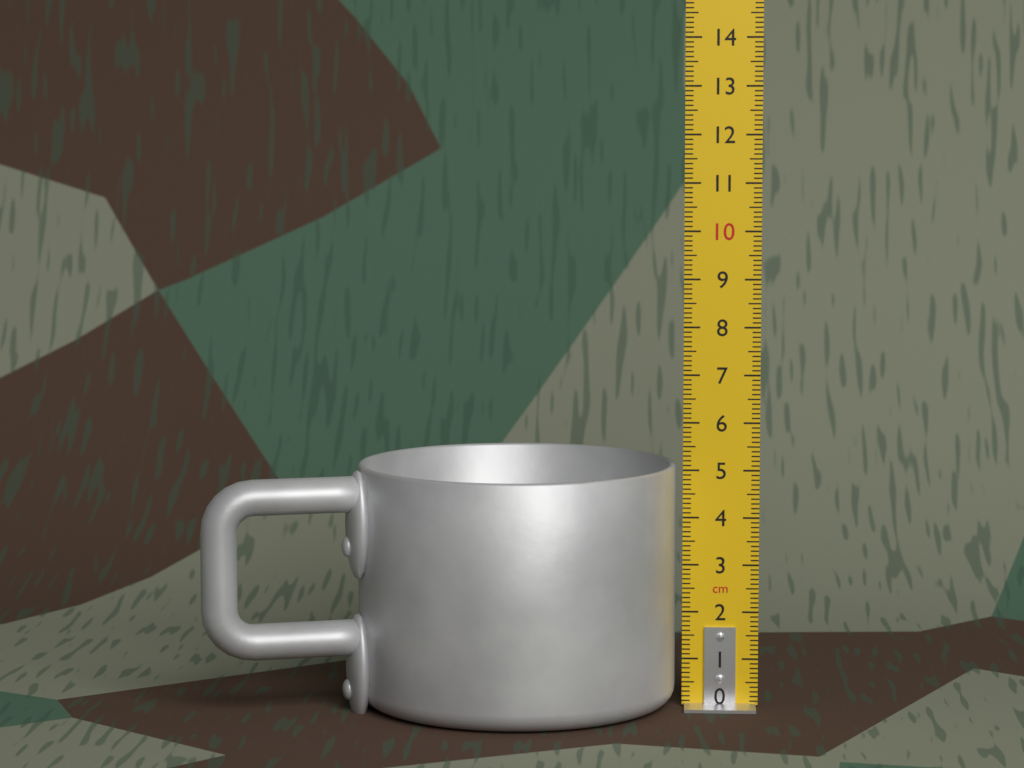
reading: 5.1 cm
